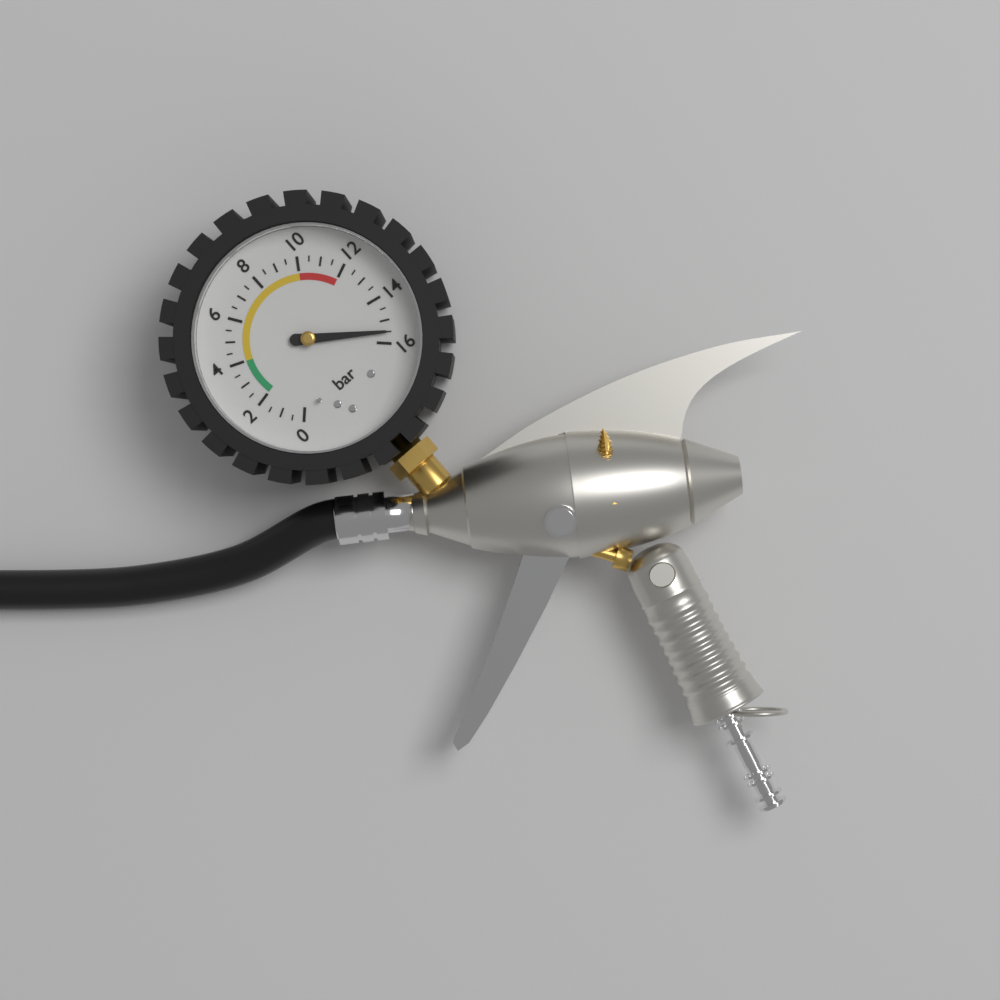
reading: 15.5 bar
